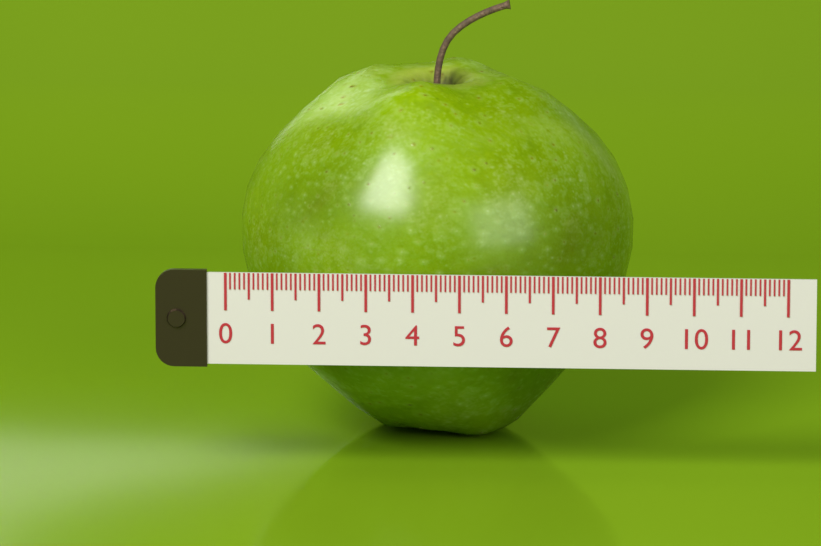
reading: 8.6 (no unit)
